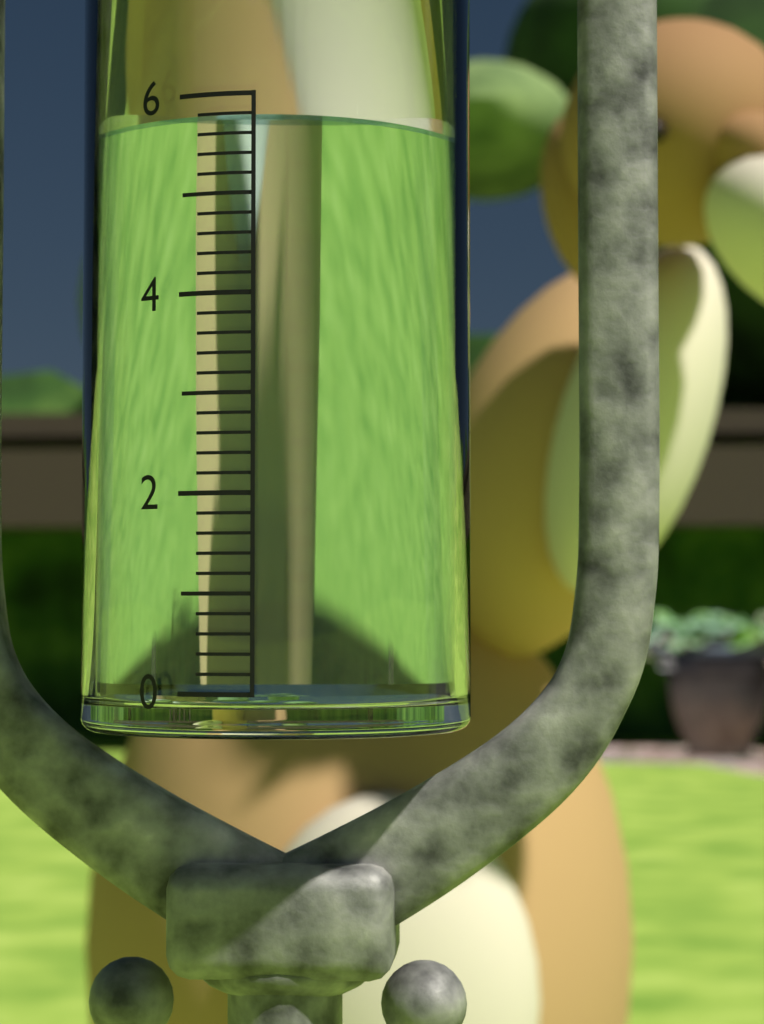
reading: 5.8 (no unit)
